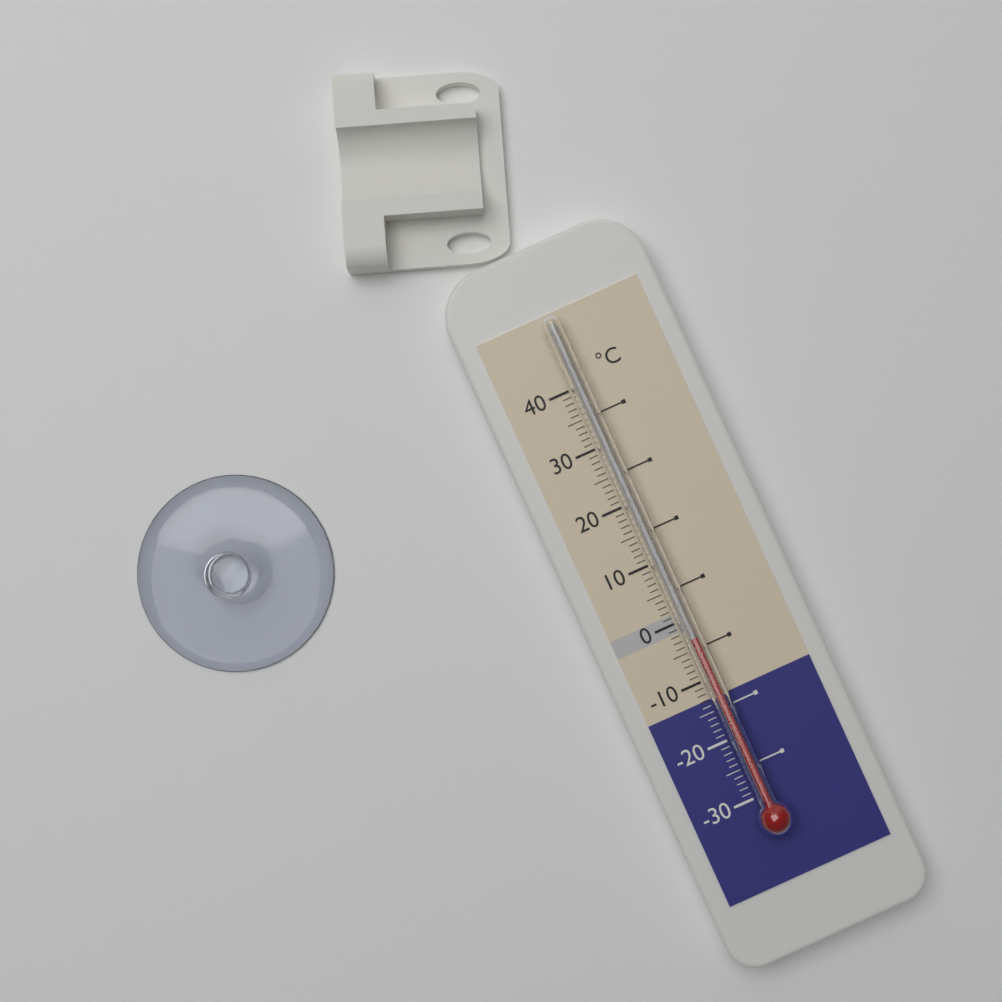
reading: -3 °C
